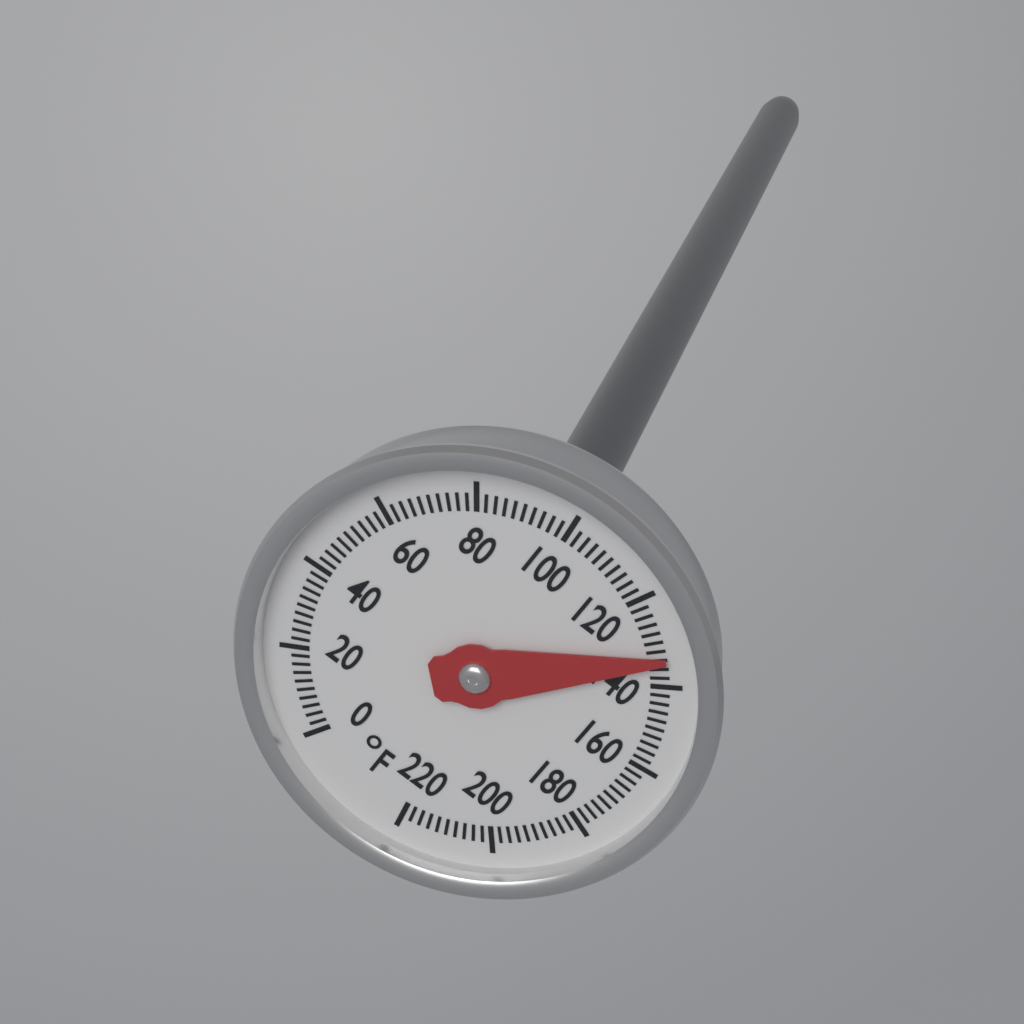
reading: 134 °F
